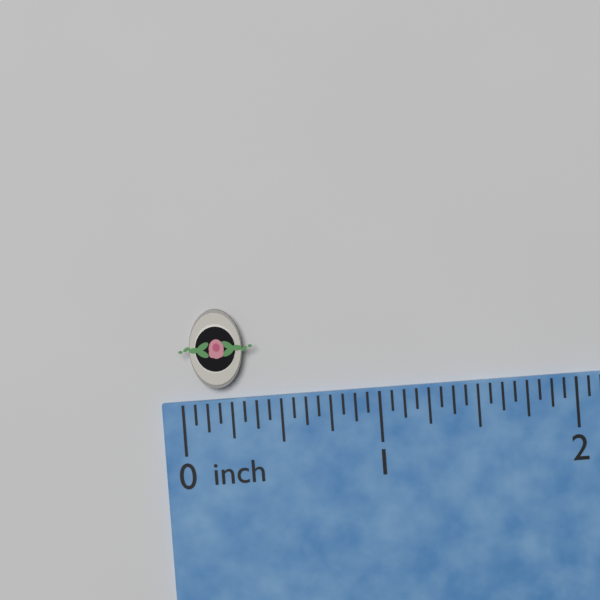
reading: 0.3750 inch
